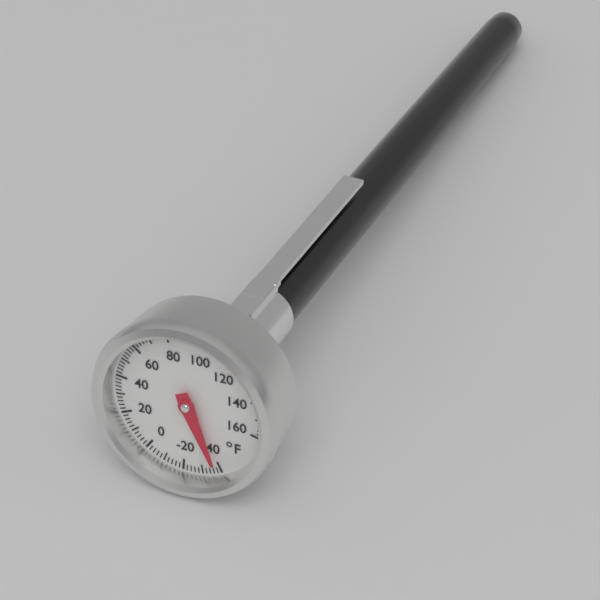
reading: -38 °F
